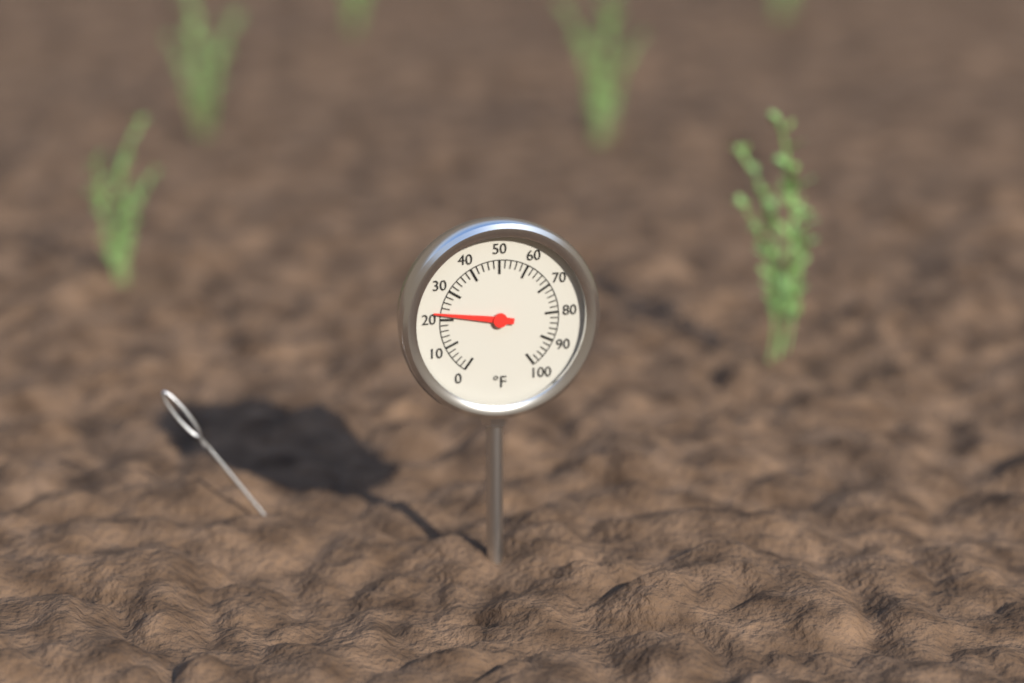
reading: 22 °F
